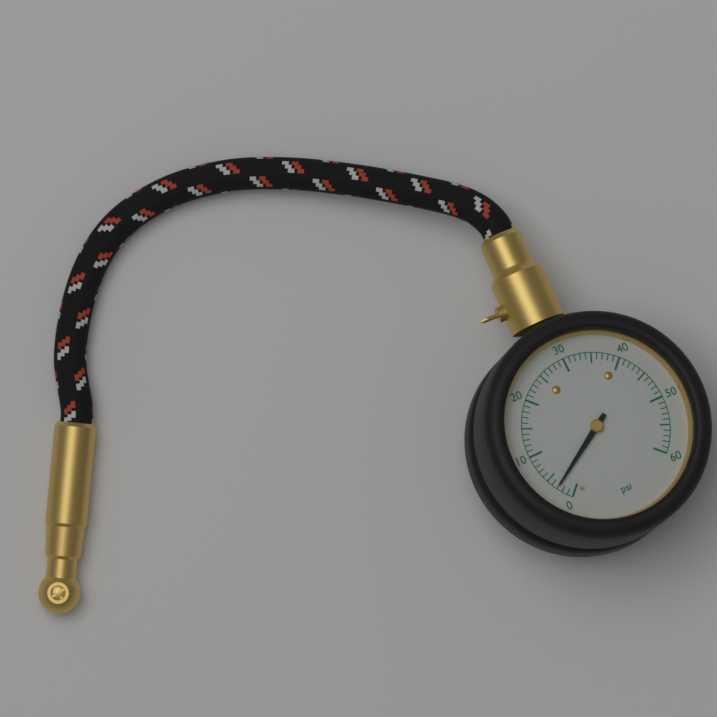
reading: 3 psi
